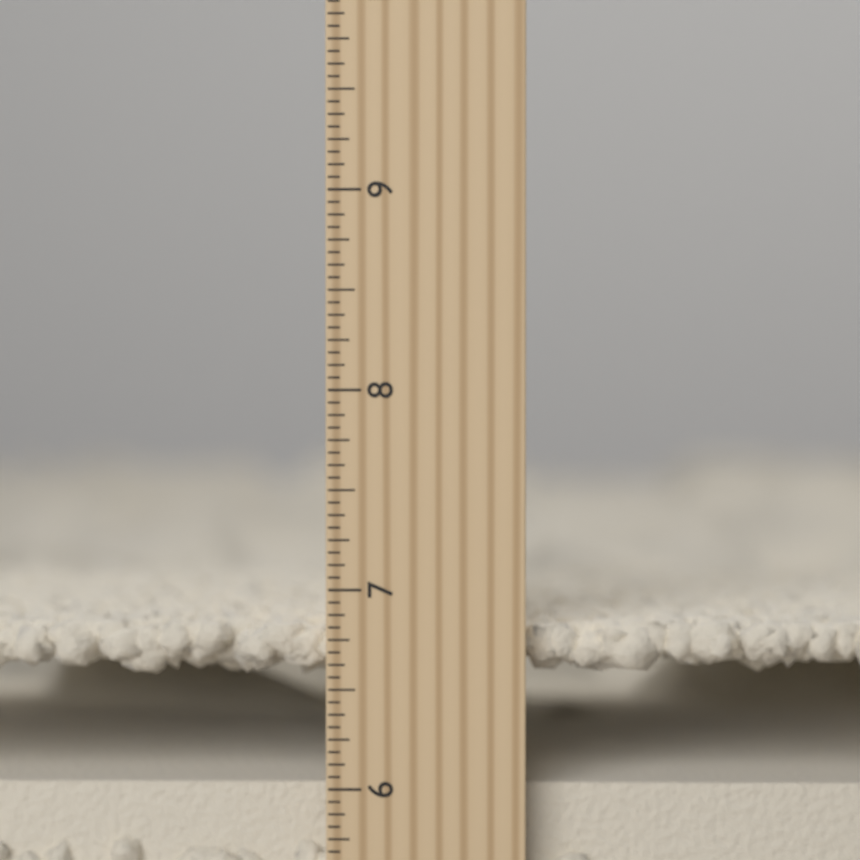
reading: 6.8125 inch
